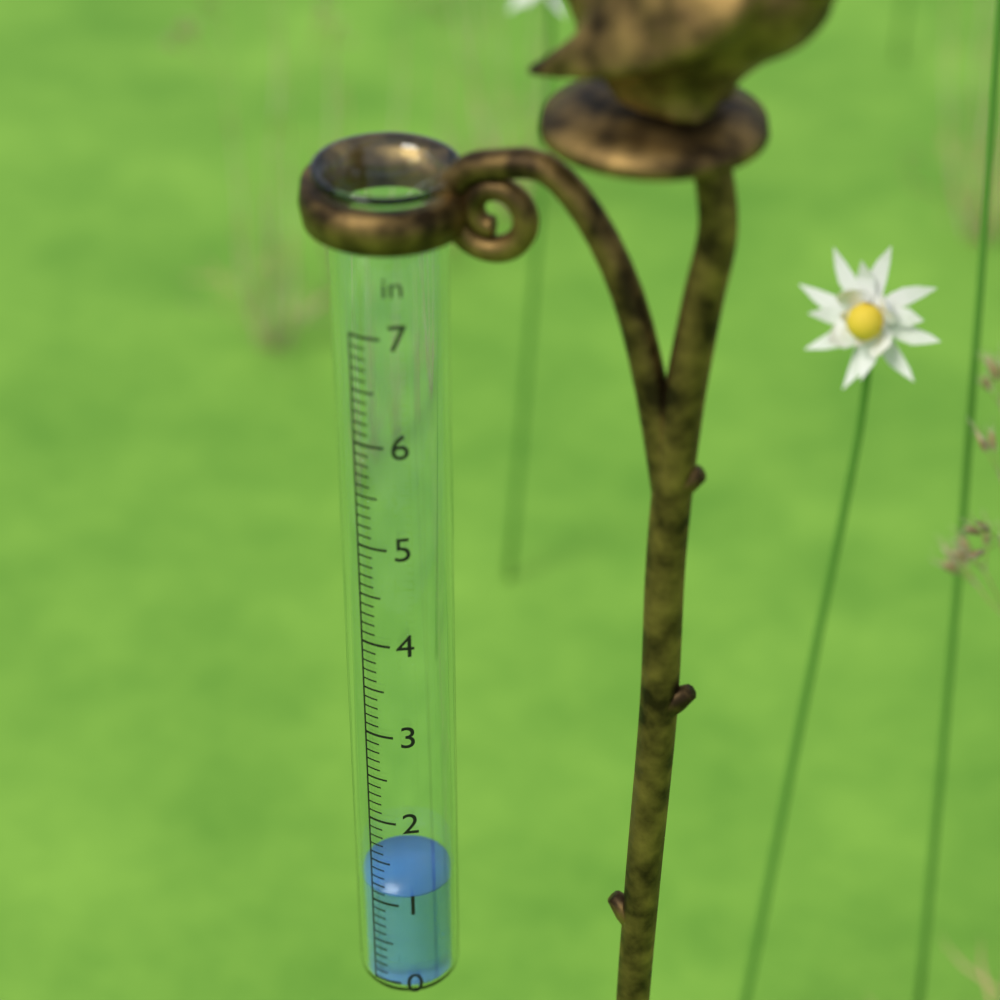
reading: 1.1 in
